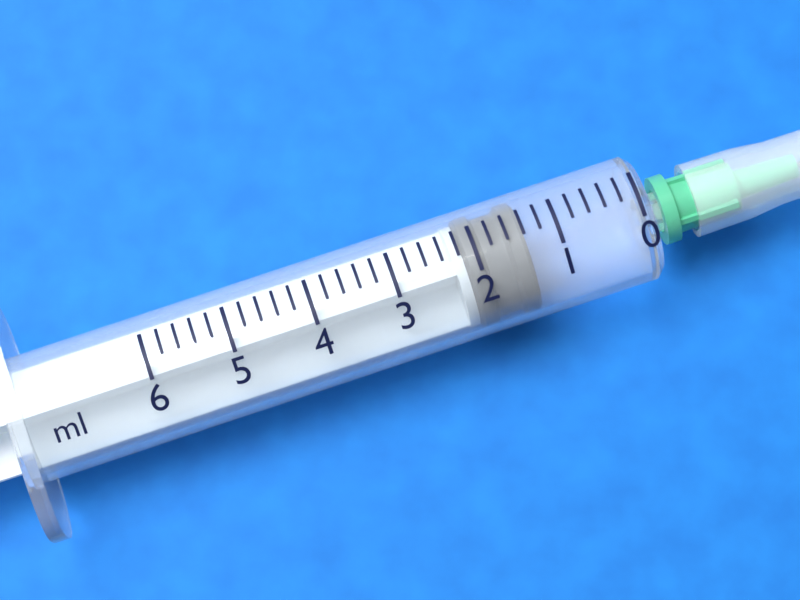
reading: 1.4 ml
